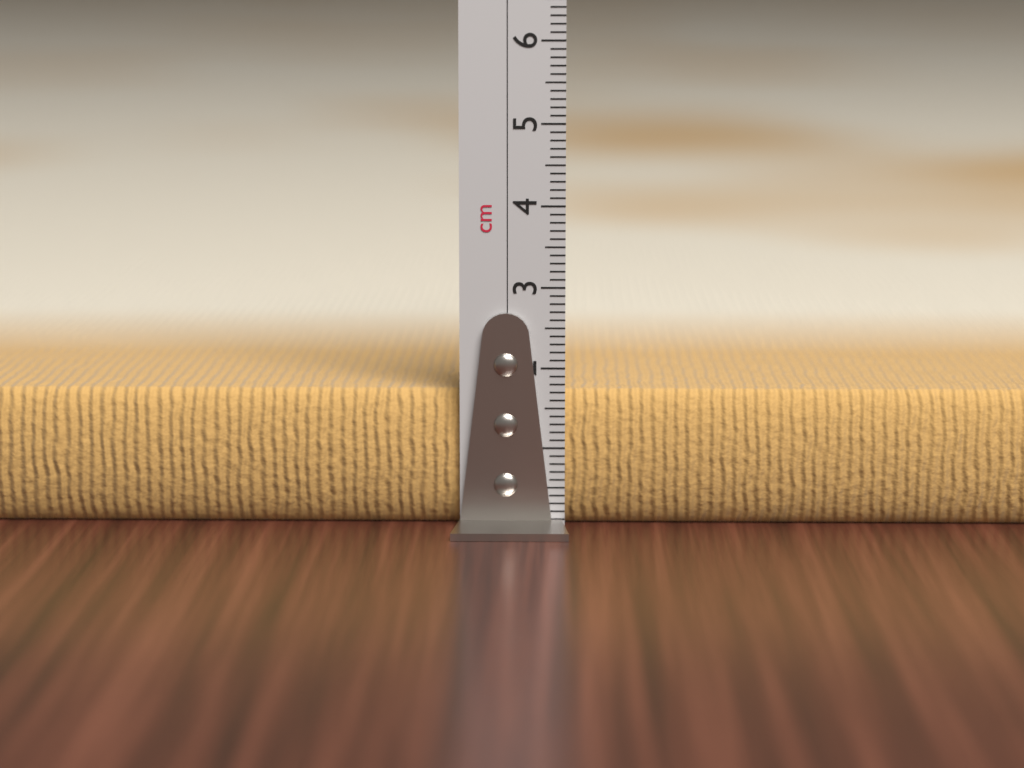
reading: 1.7 cm
